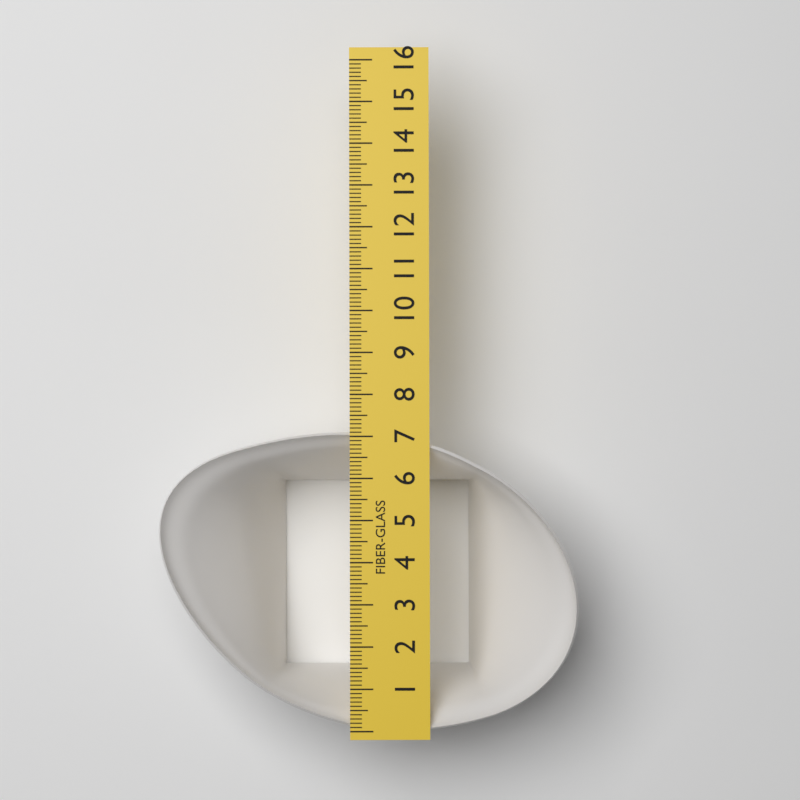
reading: 7.1 (no unit)
